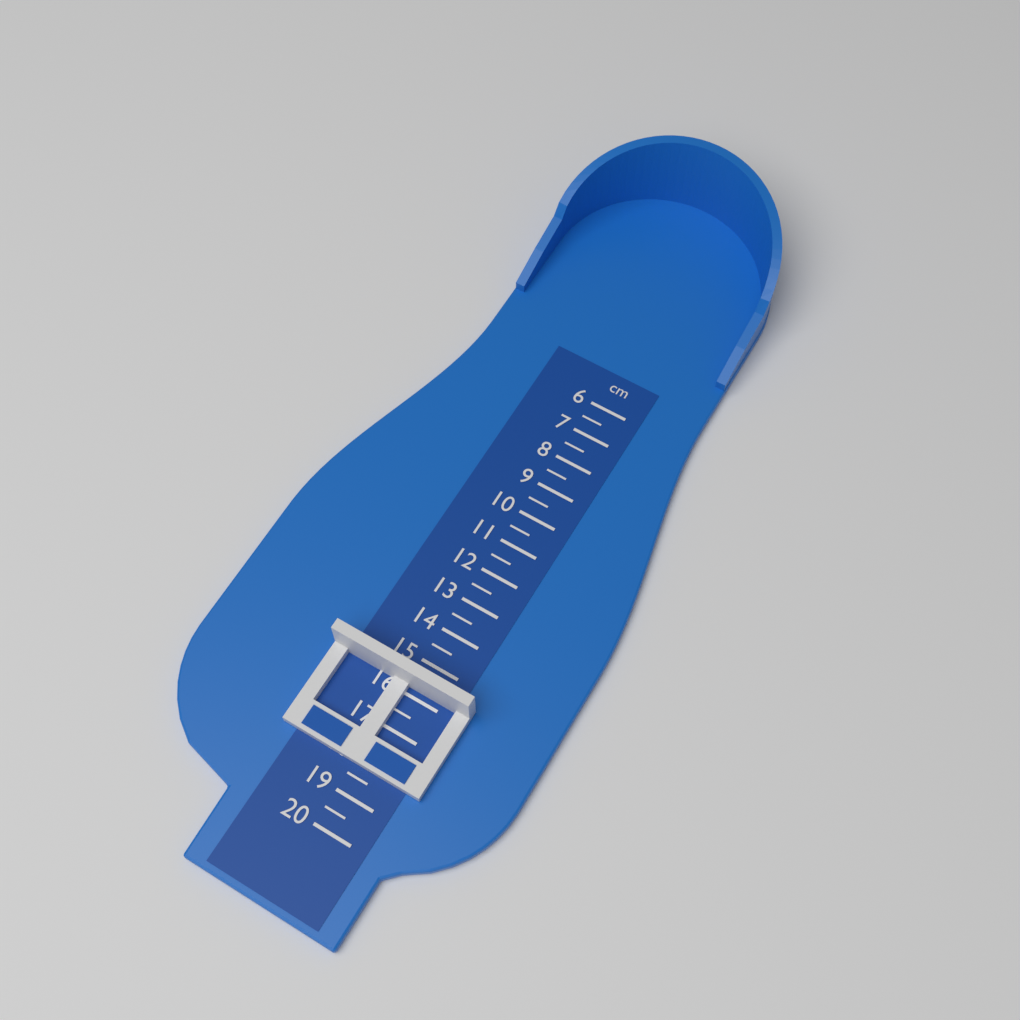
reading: 15.5 cm
